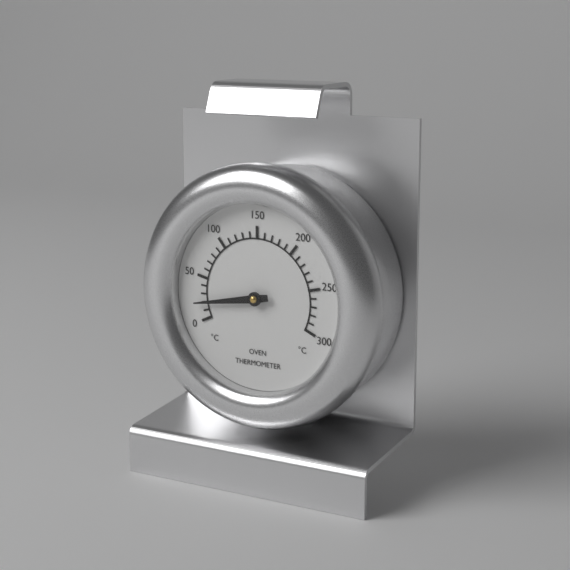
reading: 20 °C
